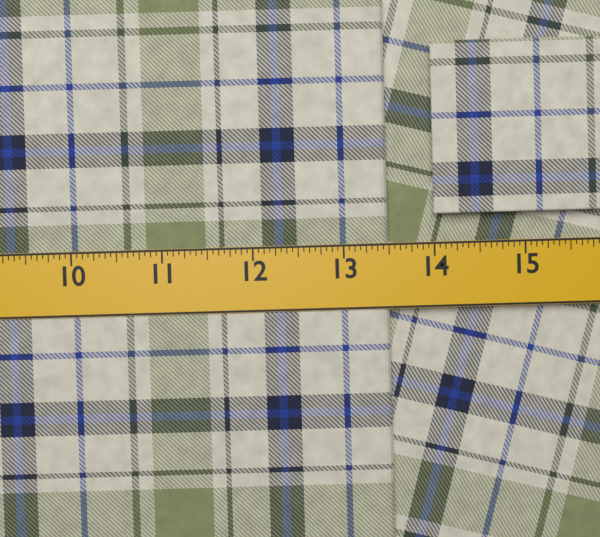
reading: 13.5000 in
